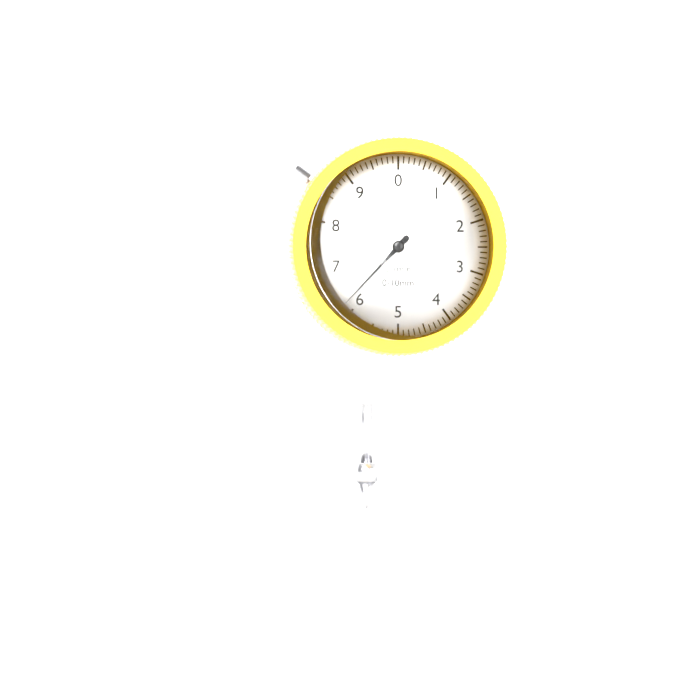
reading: 6.2 mm
